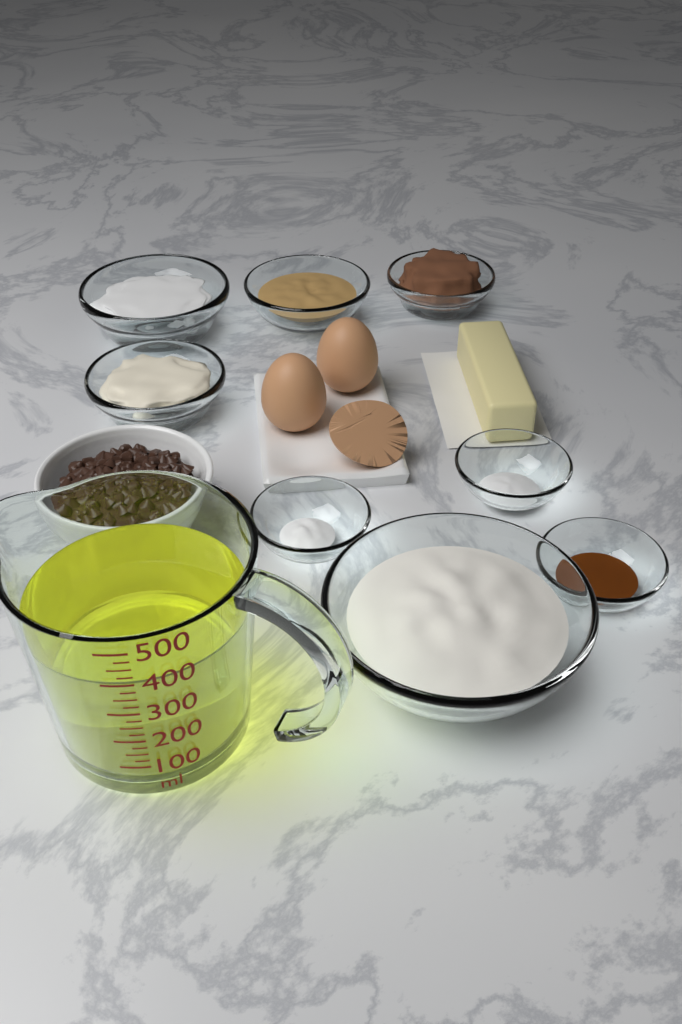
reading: 400 ml
